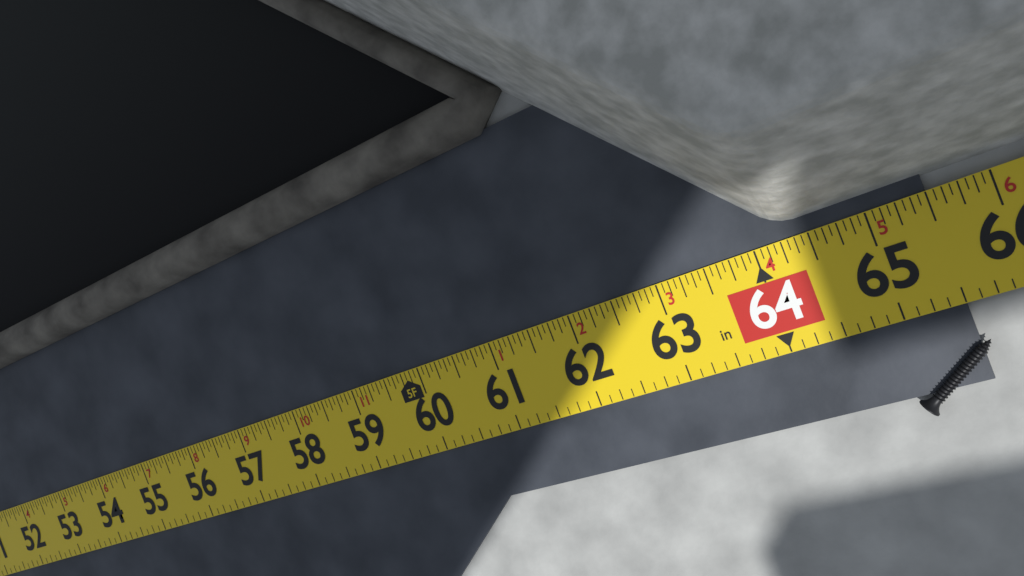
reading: 65.5000 in
